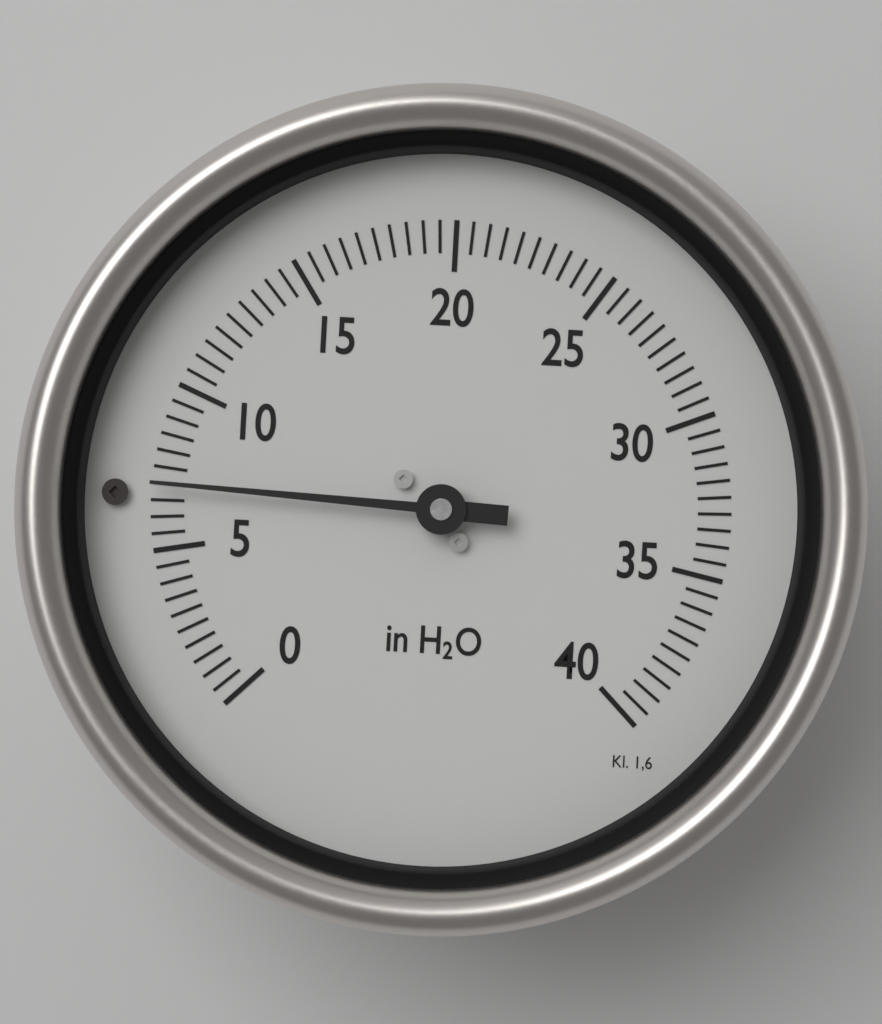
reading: 7.0 in H2O
